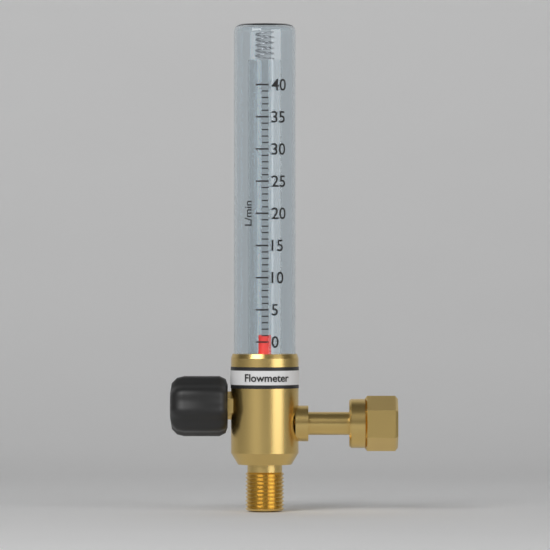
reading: 1 L/min
